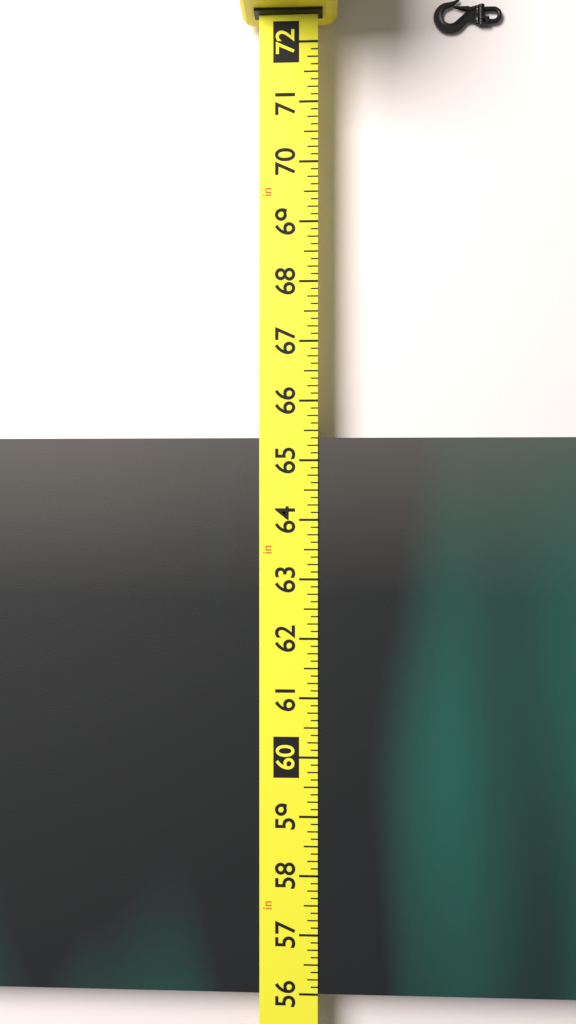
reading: 65.375 in
